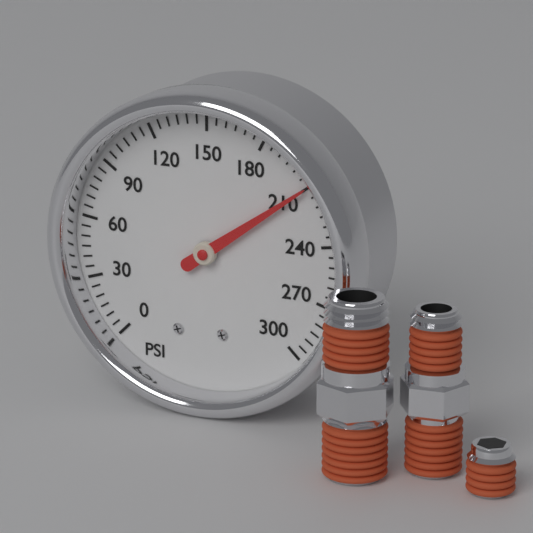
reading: 210 psi
